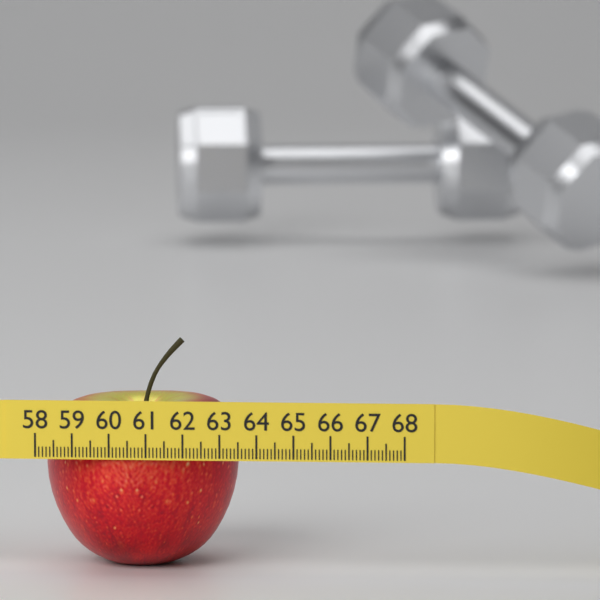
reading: 63.3 (no unit)
